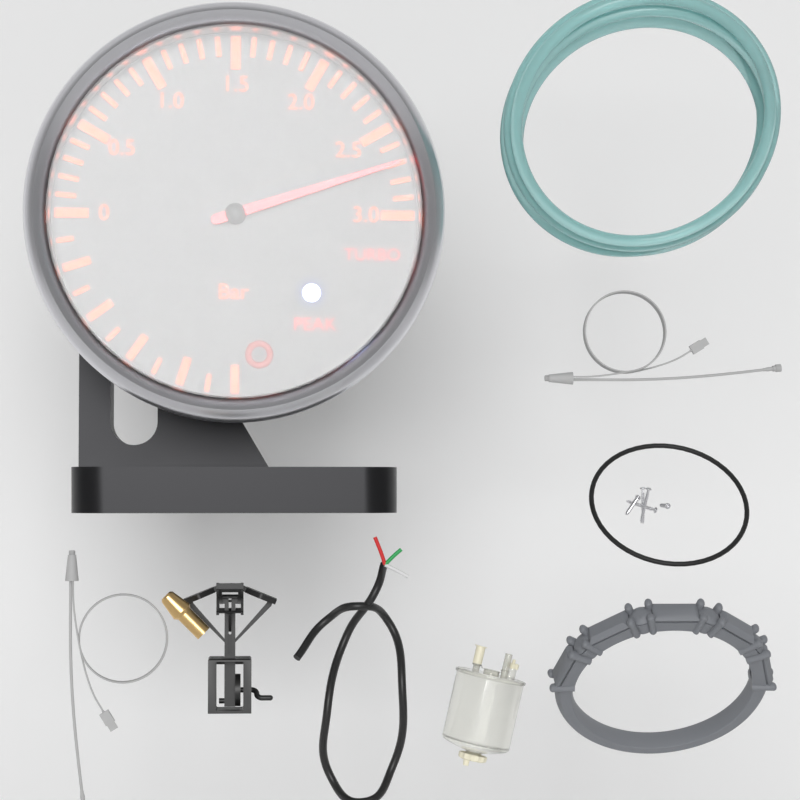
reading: 2.7 bar
